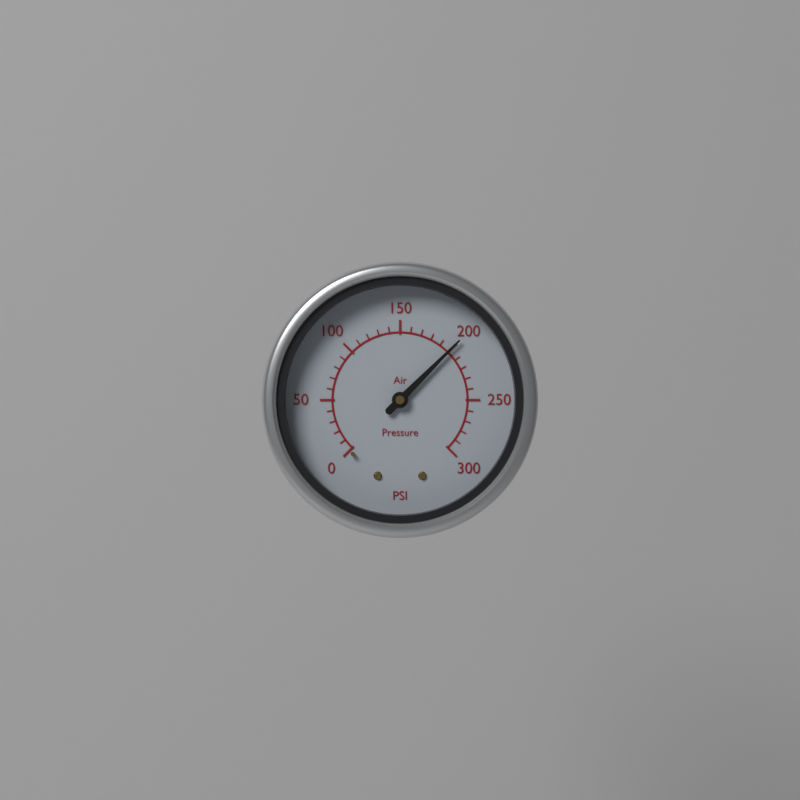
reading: 200 psi
